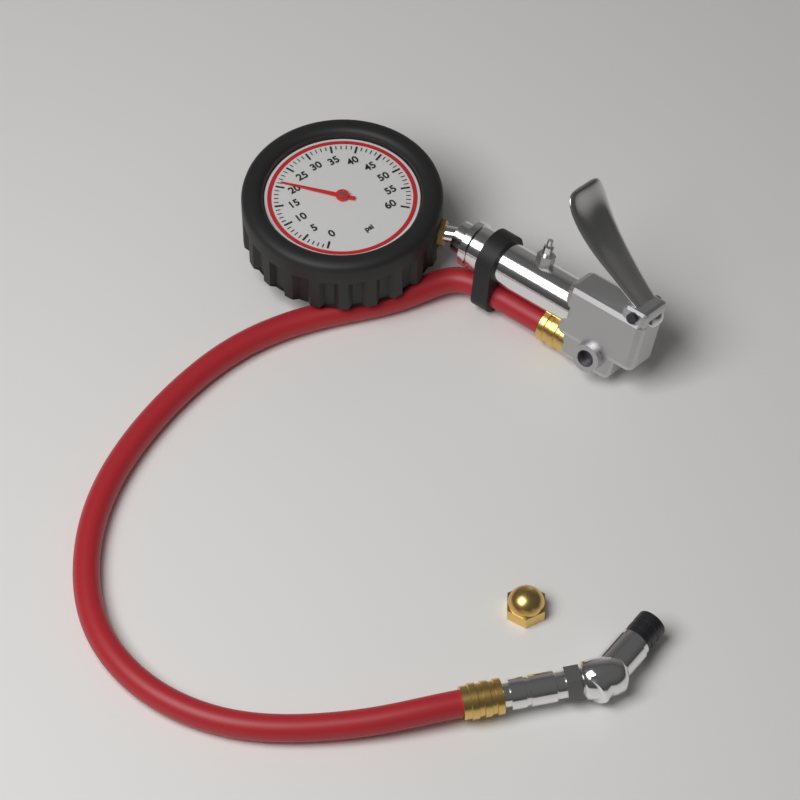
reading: 21 psi
